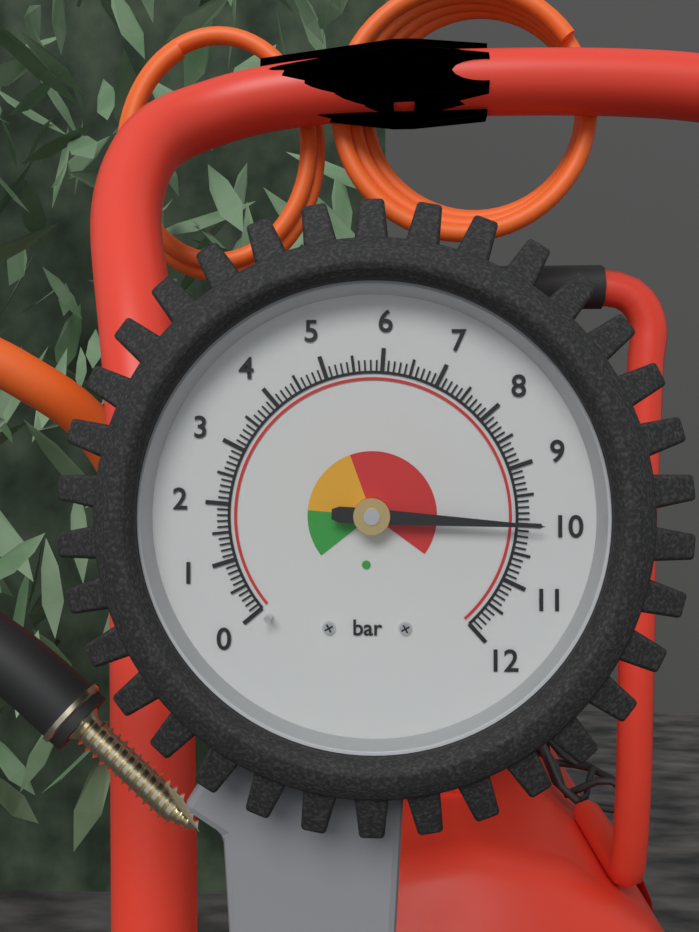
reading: 10.0 bar
